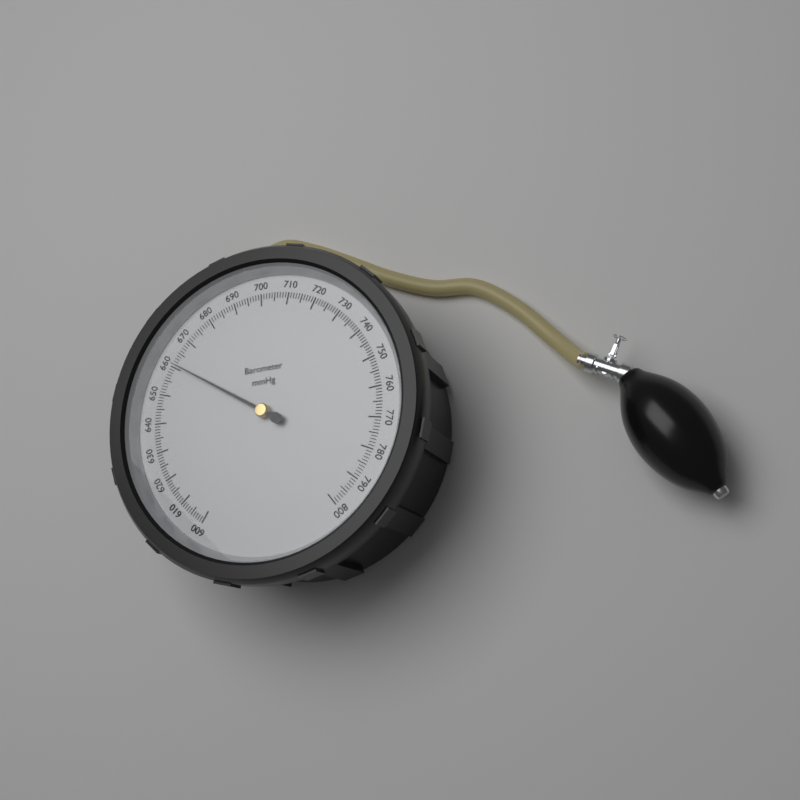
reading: 661 mmHg
